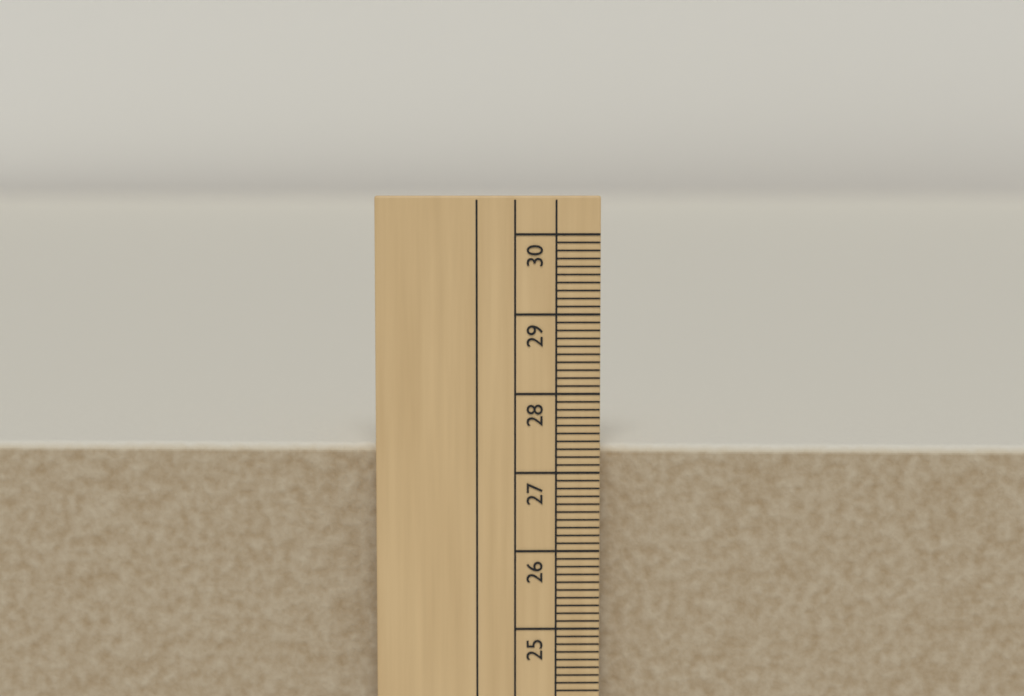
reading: 27.3 cm
